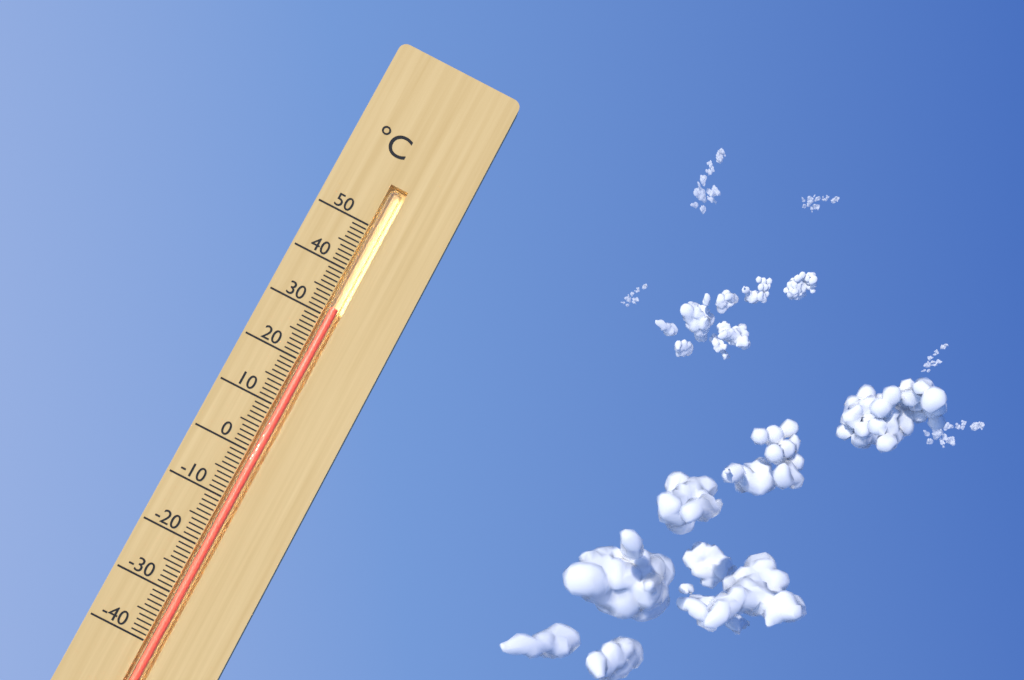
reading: 32 °C
